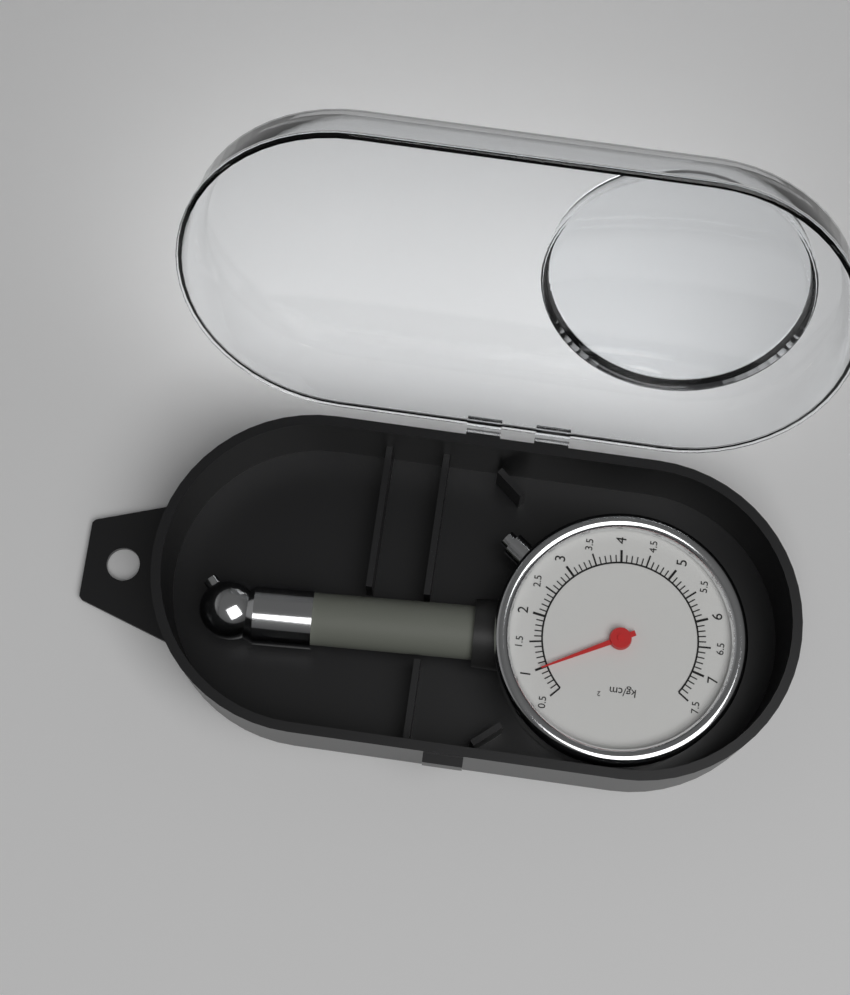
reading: 1.0 kg/cm²
